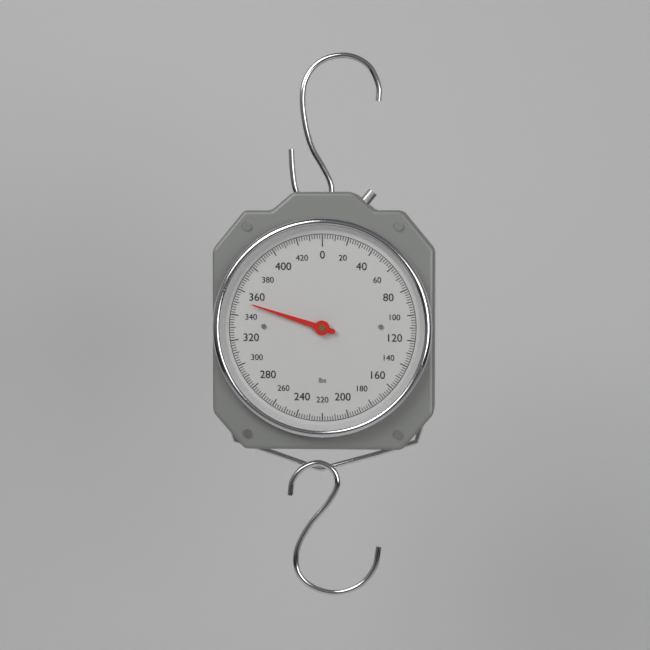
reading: 352 lbs
